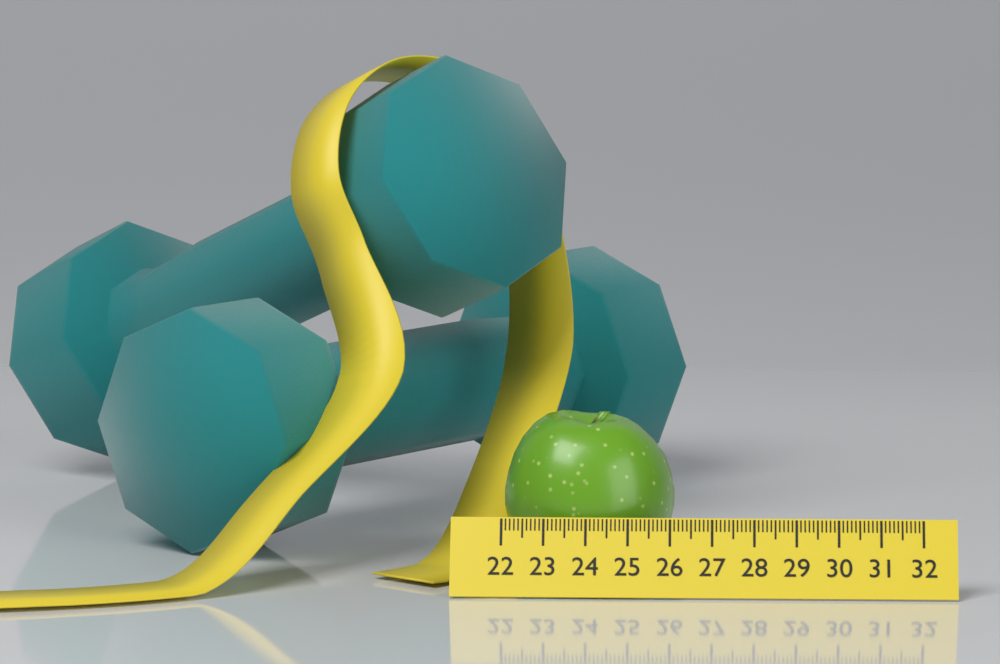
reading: 26.1 (no unit)
